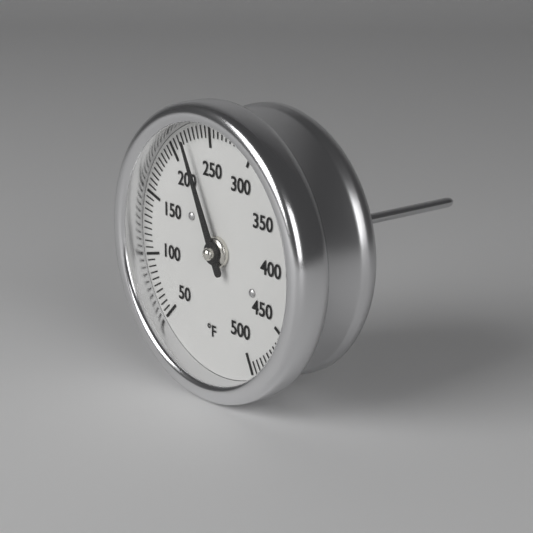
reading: 220 °F
